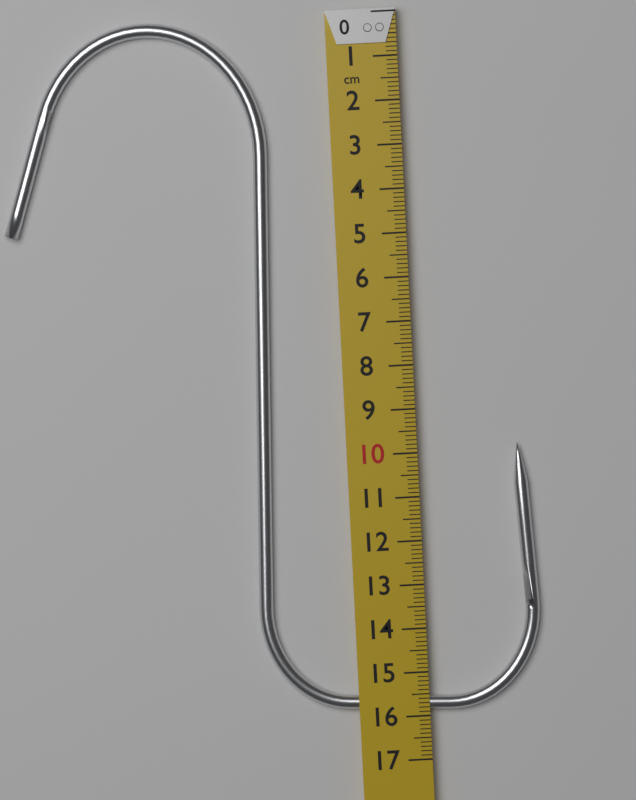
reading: 15.9 cm
